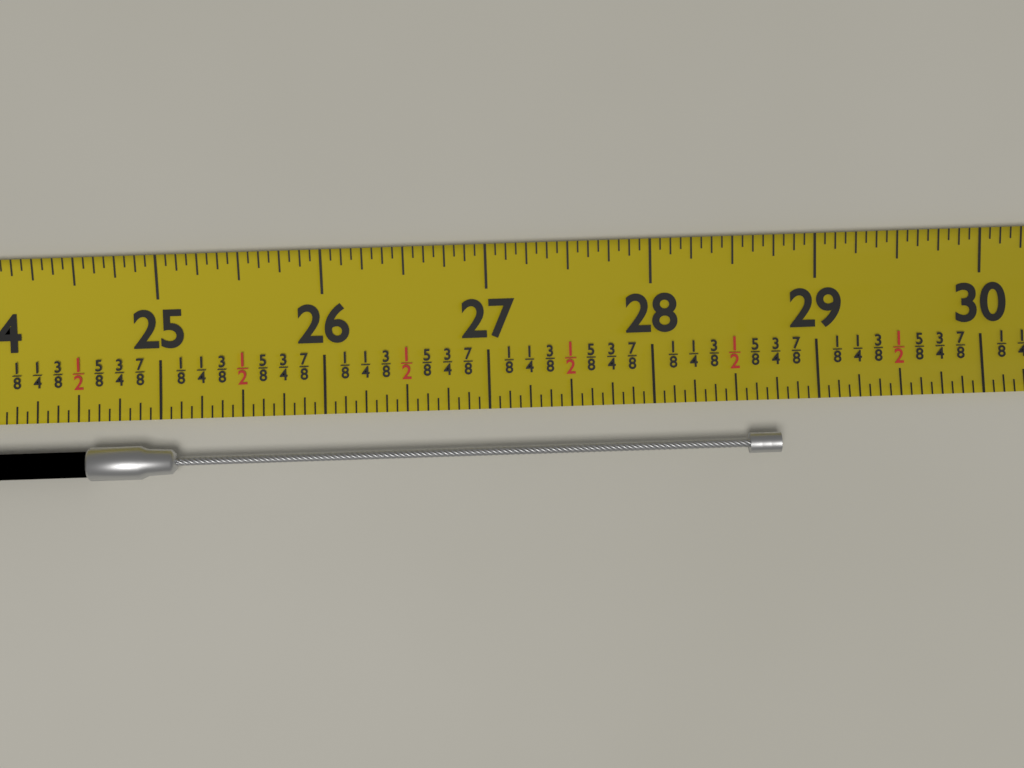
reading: 28.7500 (no unit)
